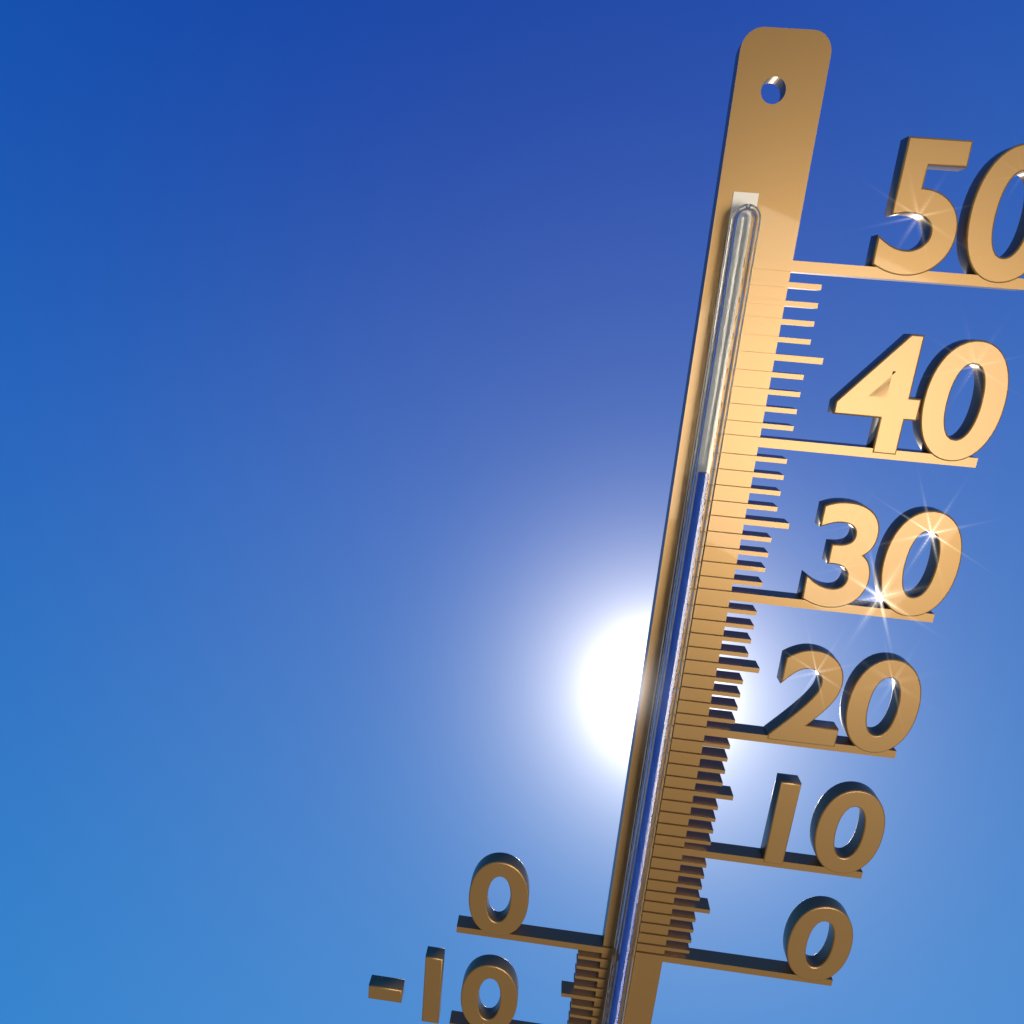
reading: 38 °C
